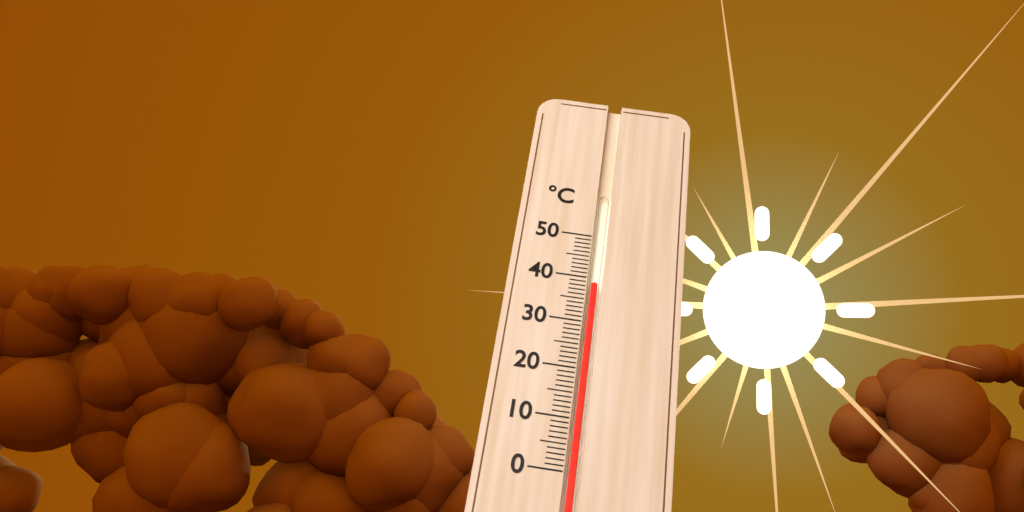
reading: 39 °C
